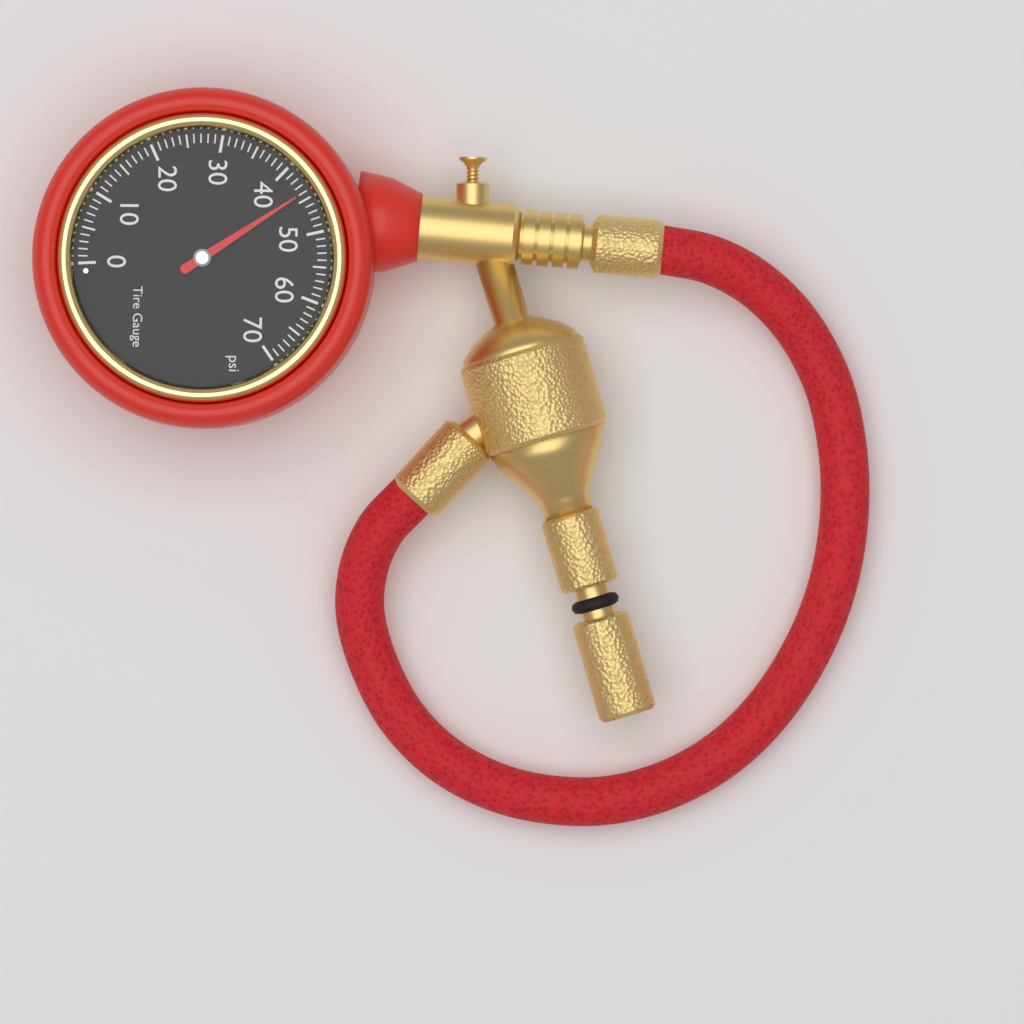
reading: 44 psi
